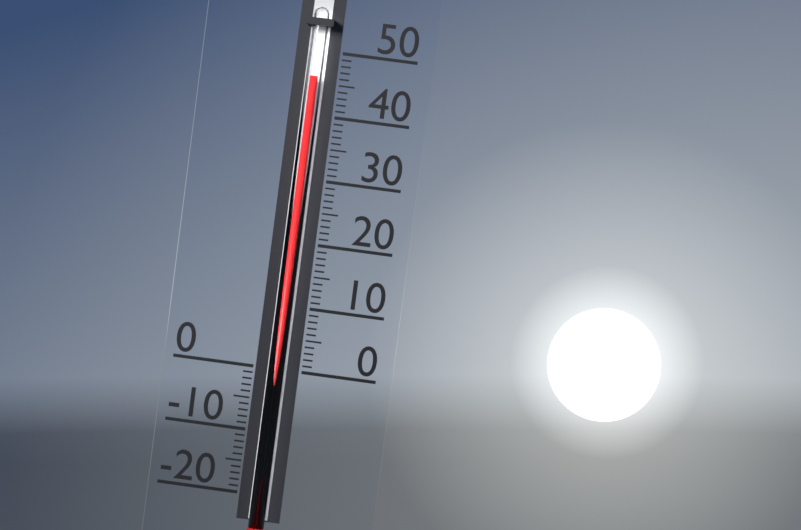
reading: 46 (no unit)
